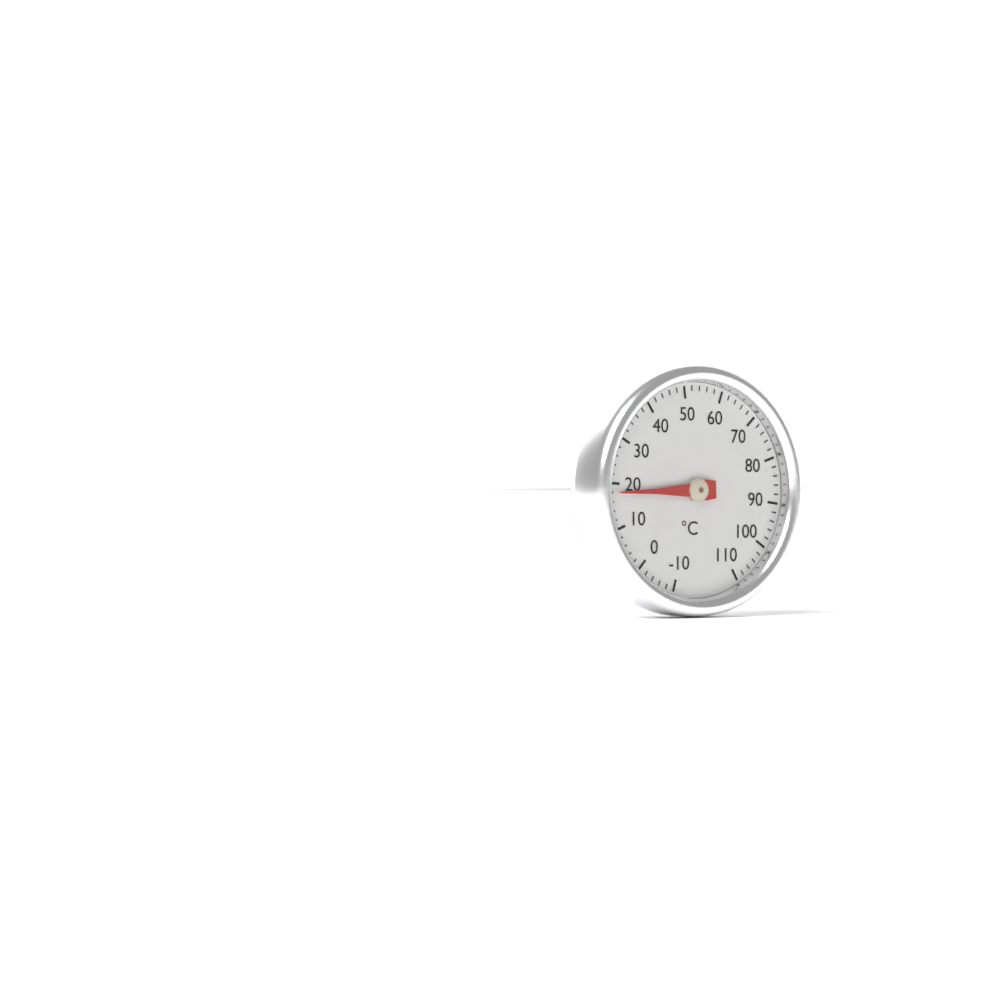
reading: 18 °C
